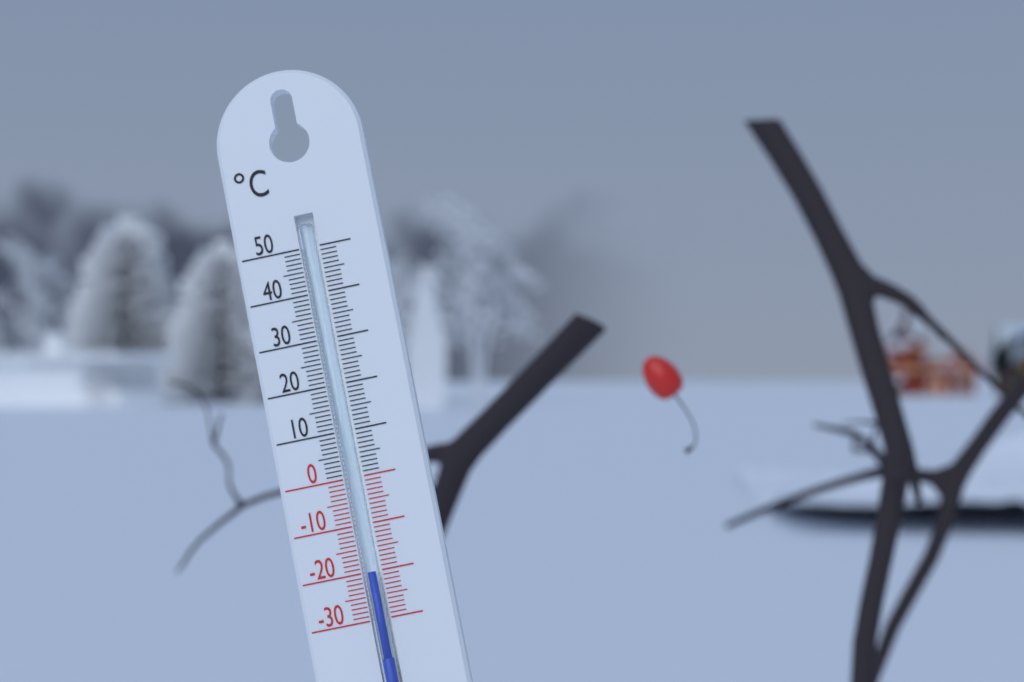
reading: -20 °C
